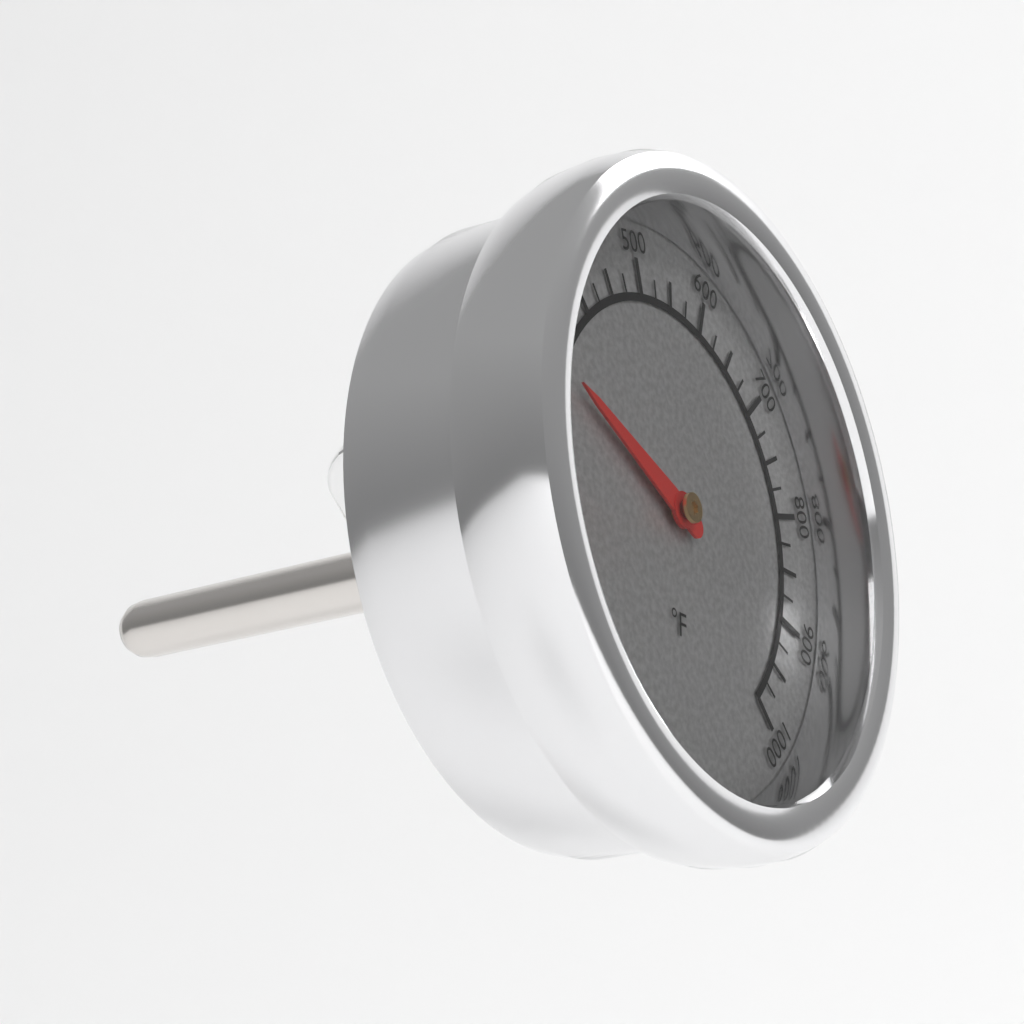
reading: 325 °F
